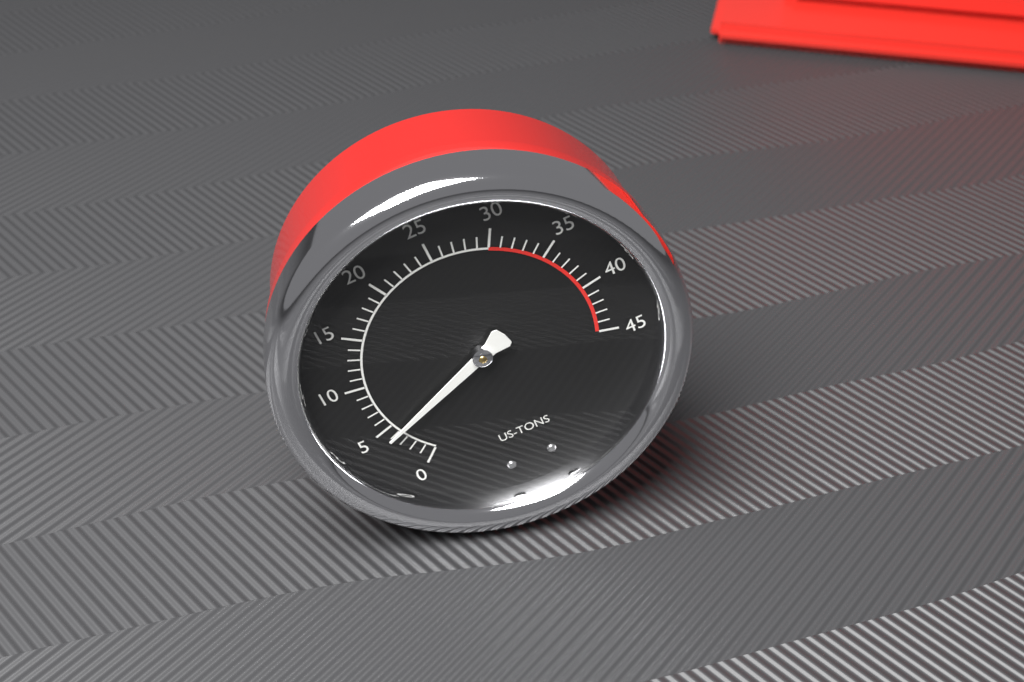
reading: 4 US tons
